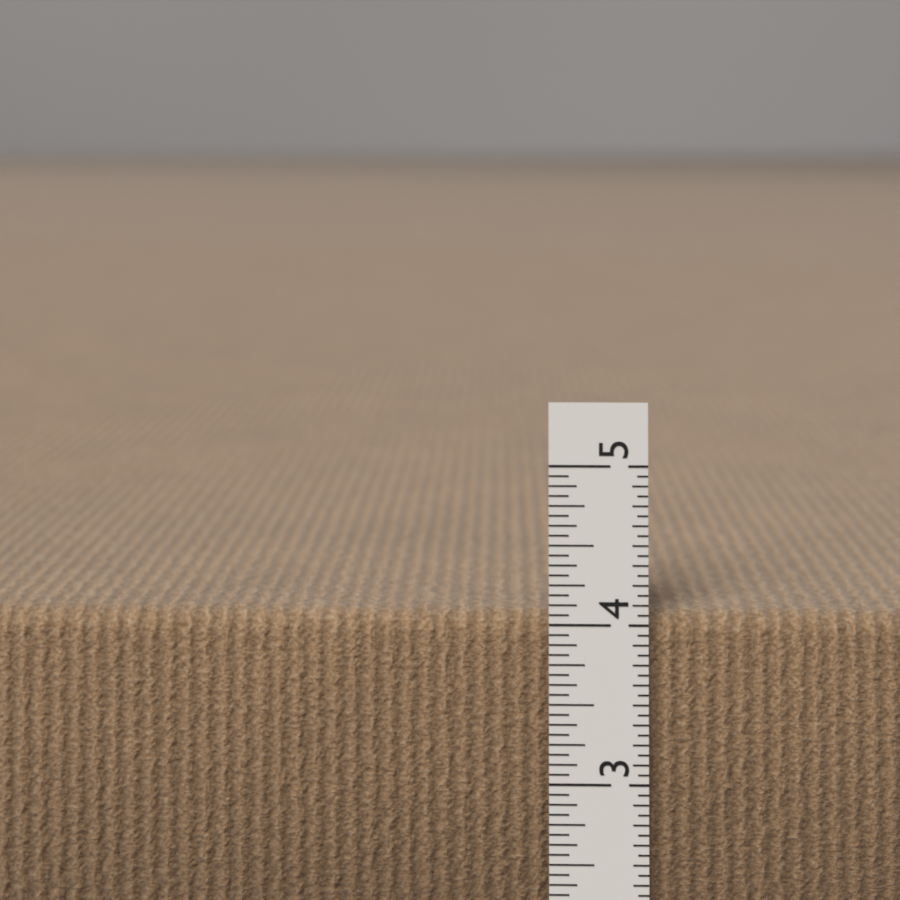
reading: 4.0625 in
